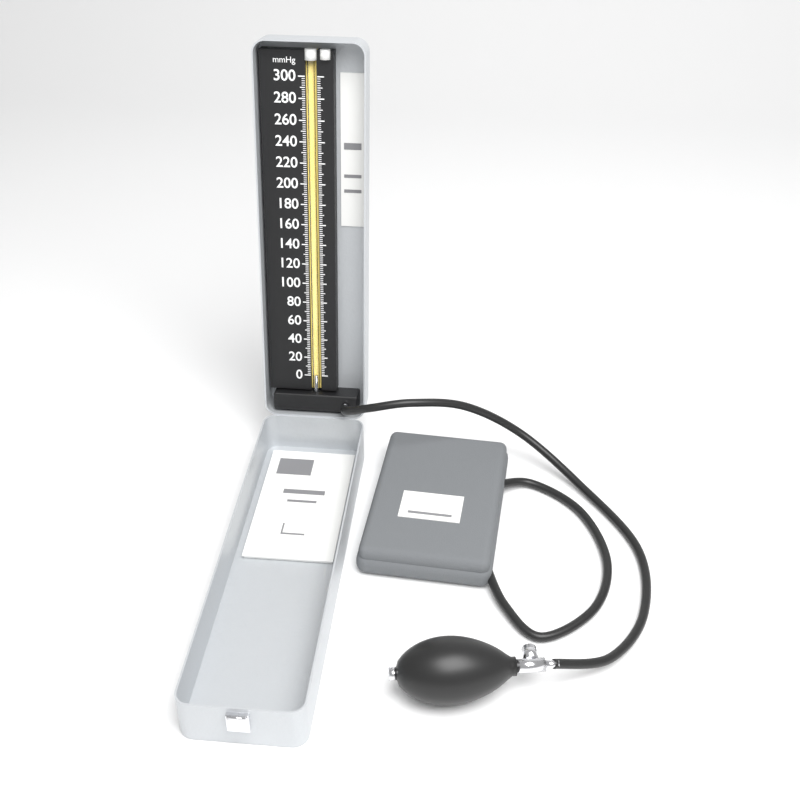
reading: 0 mmHg
